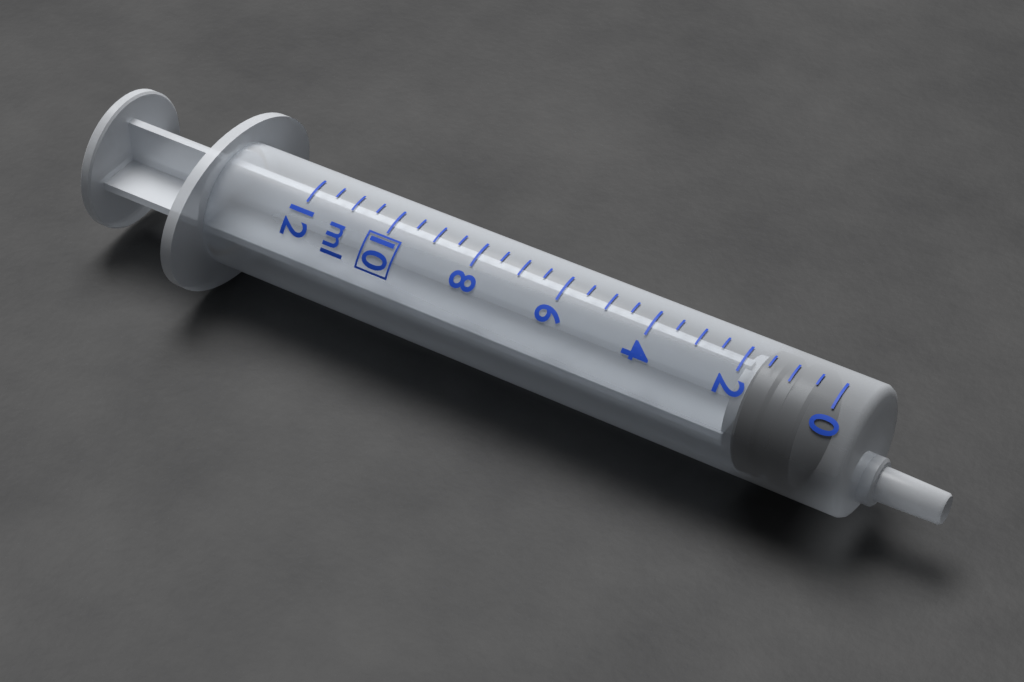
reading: 0.5 ml
